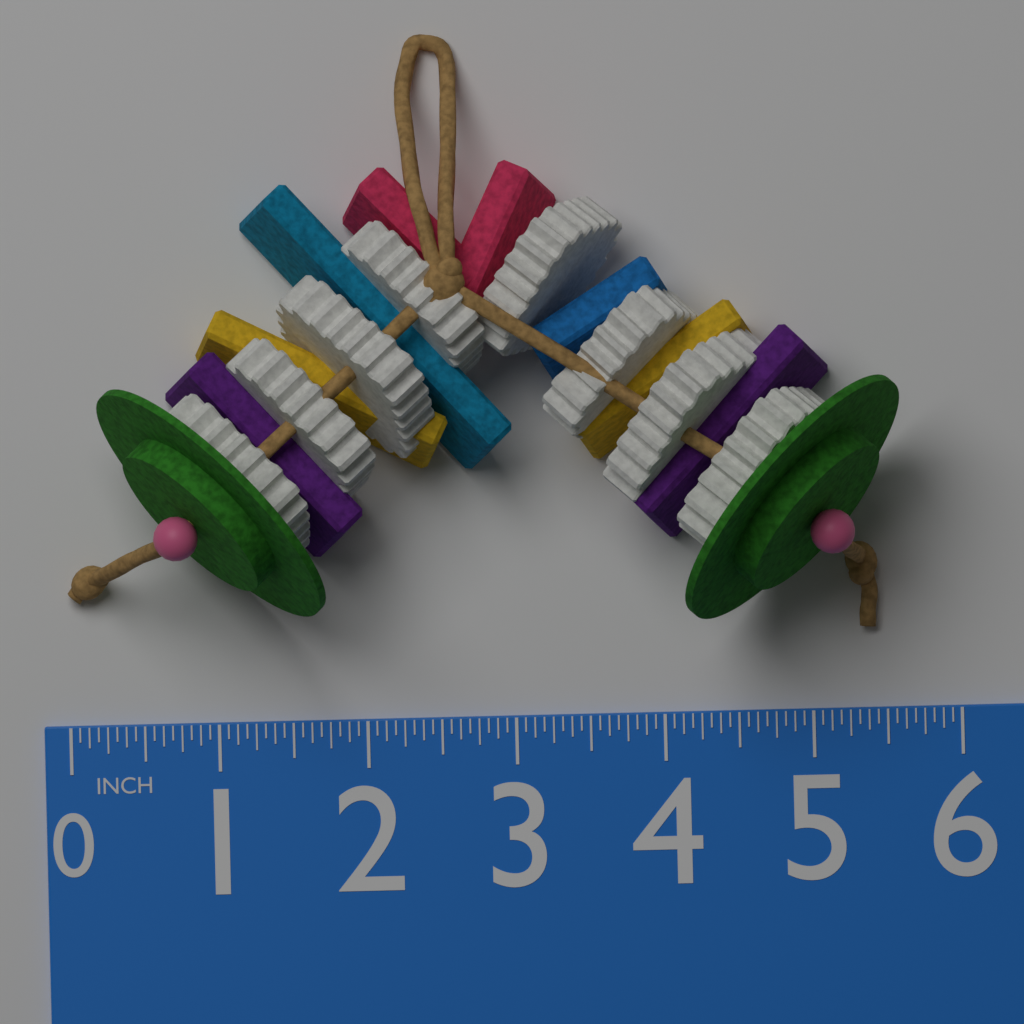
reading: 5.6250 in
